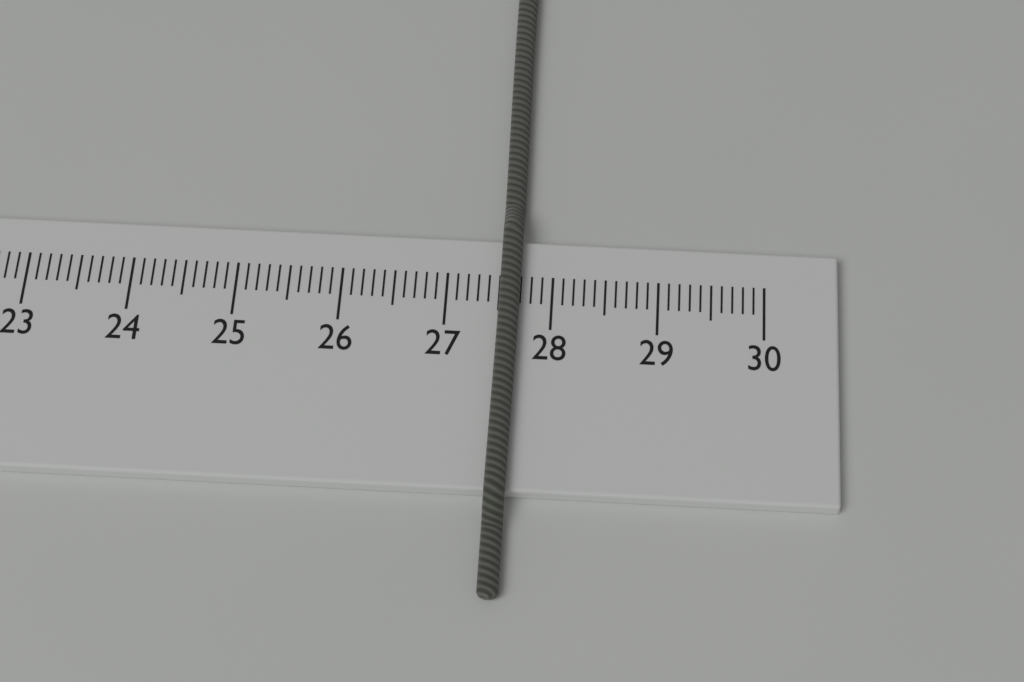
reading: 27.7 cm
